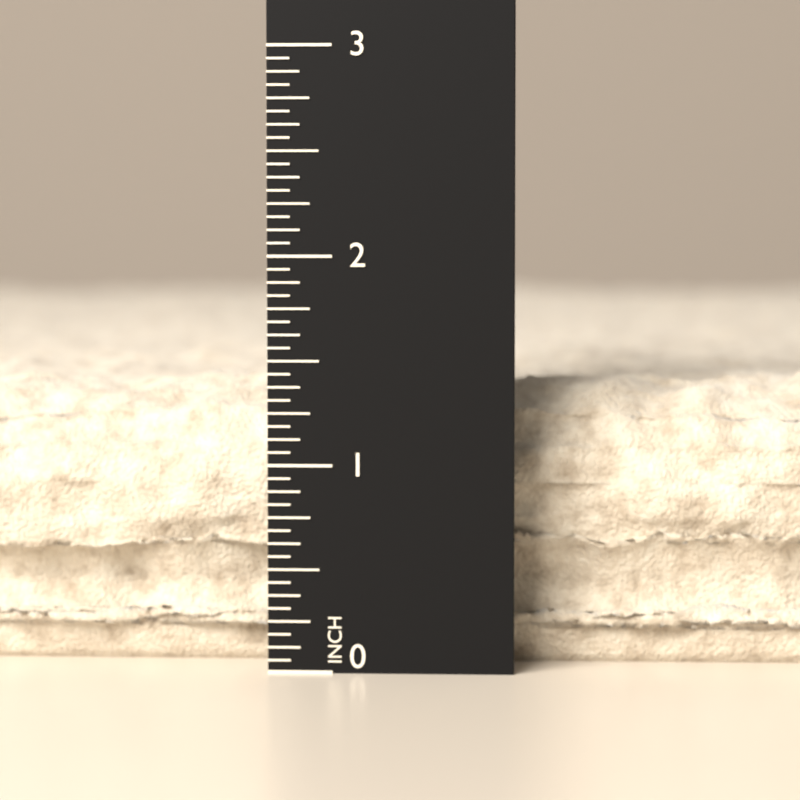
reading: 1.4375 in
